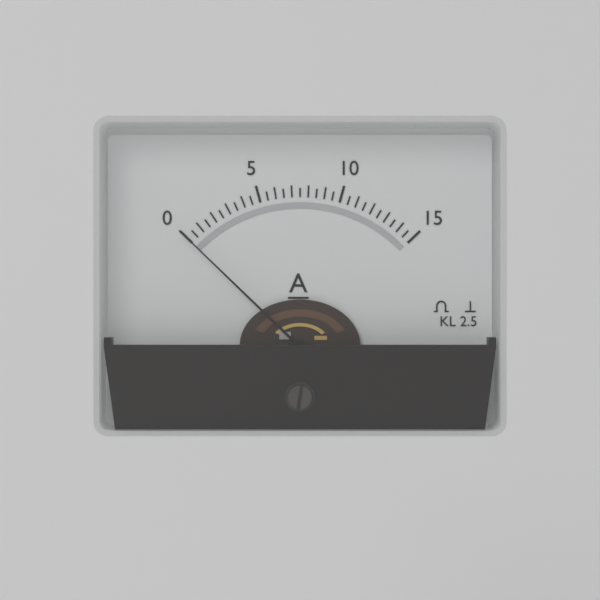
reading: 0.0 A
